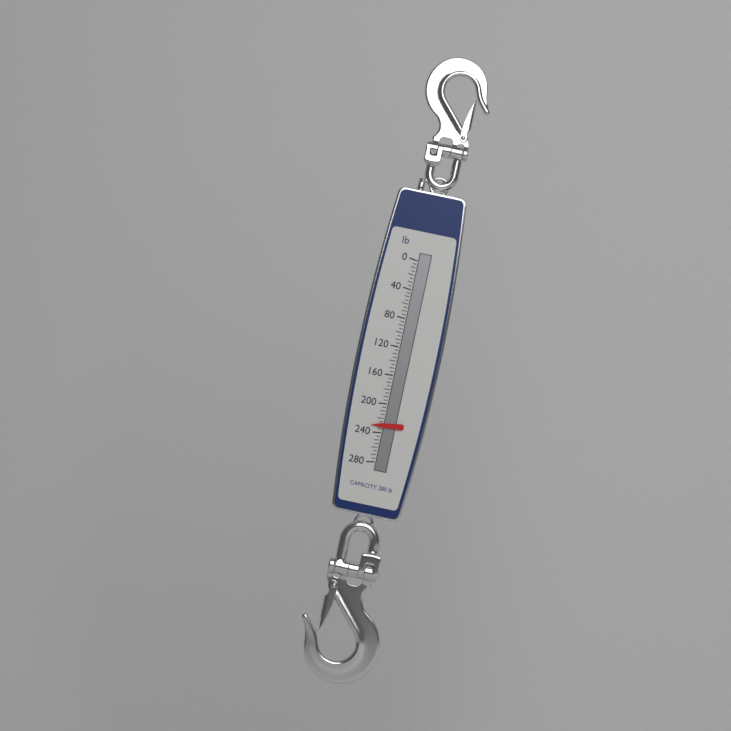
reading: 230 lb
